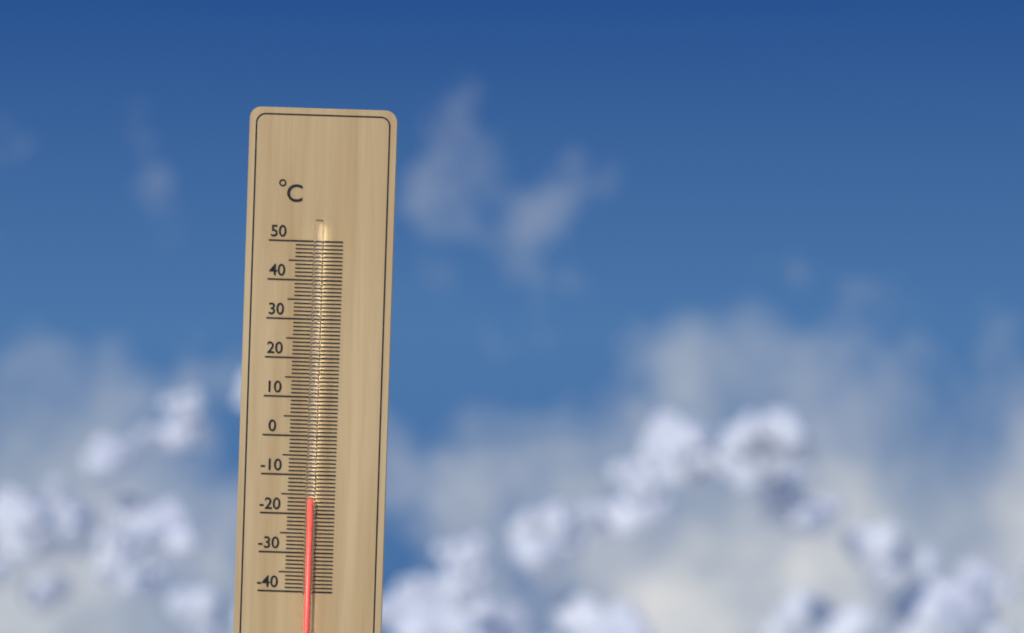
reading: -16 °C
